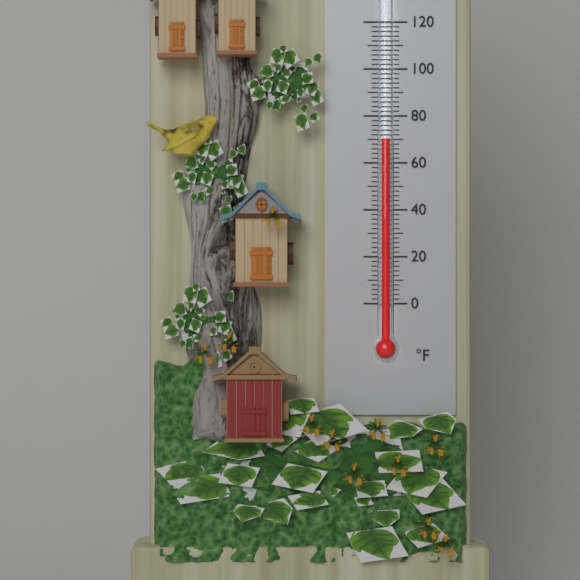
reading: 70 °F
